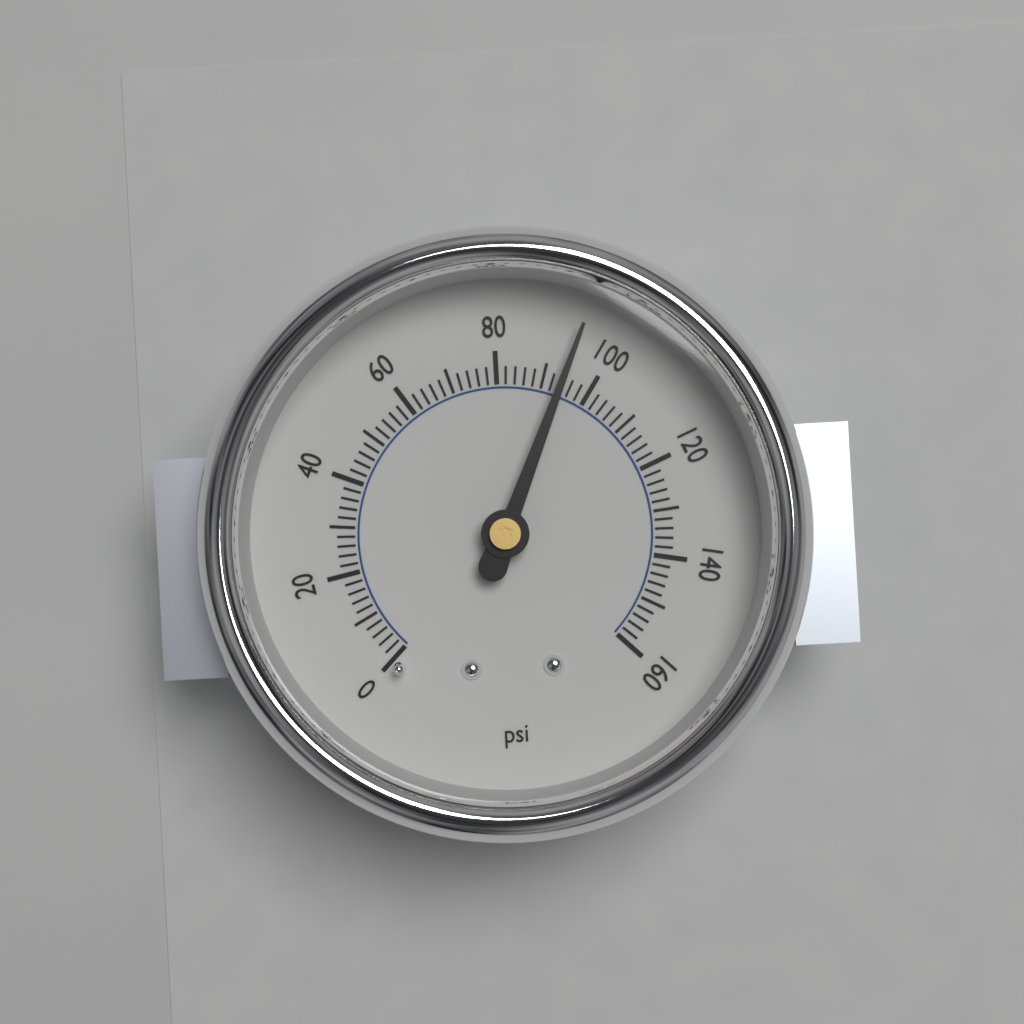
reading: 94 psi
